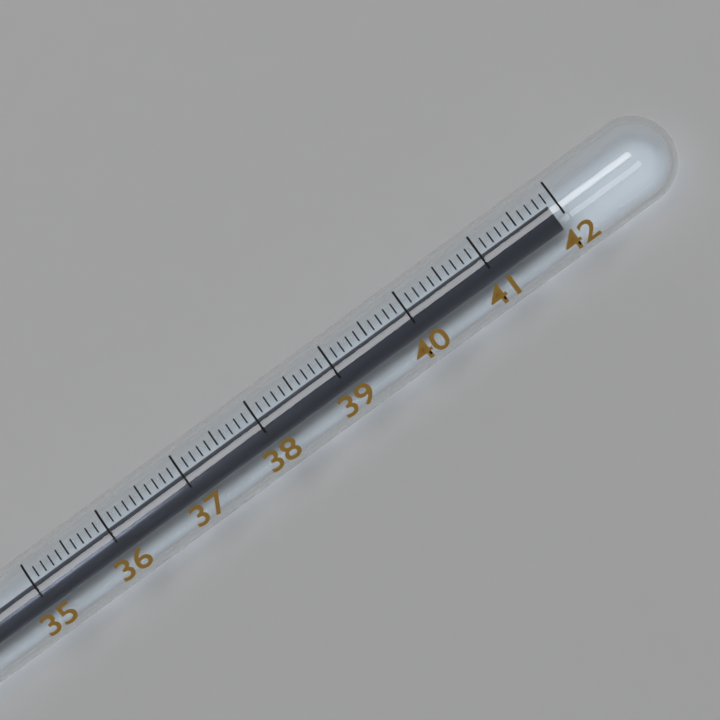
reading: 41.9 (no unit)
